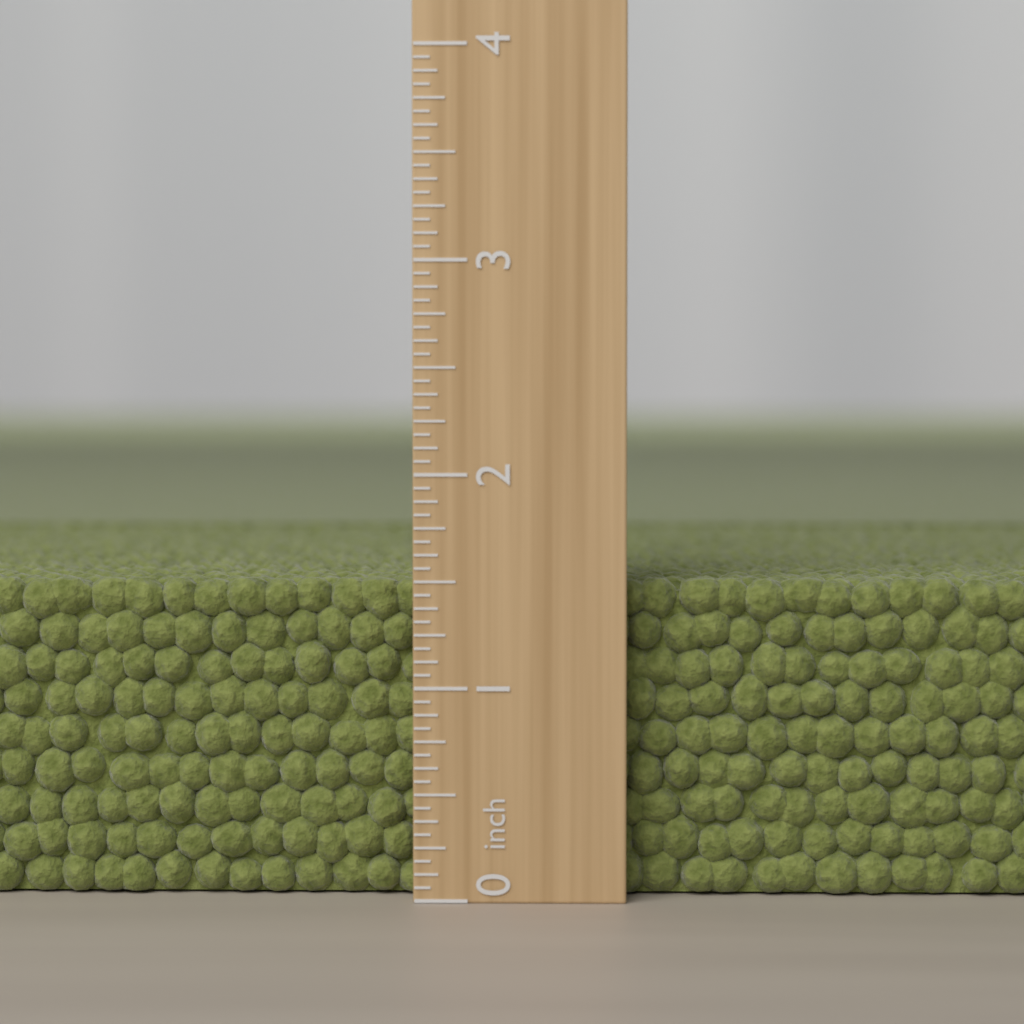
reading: 1.5000 inch
